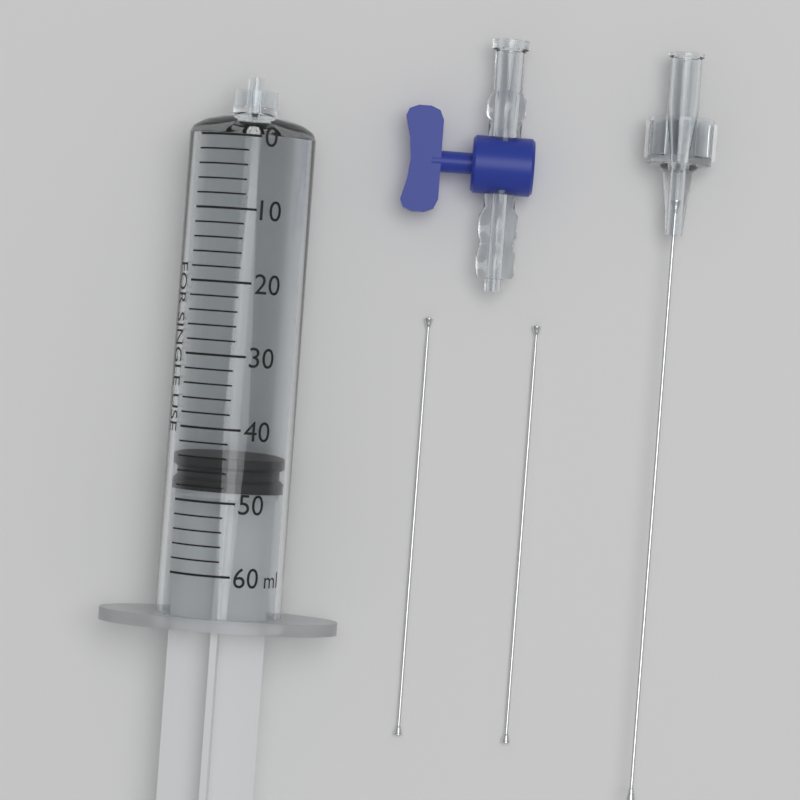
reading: 44 ml
